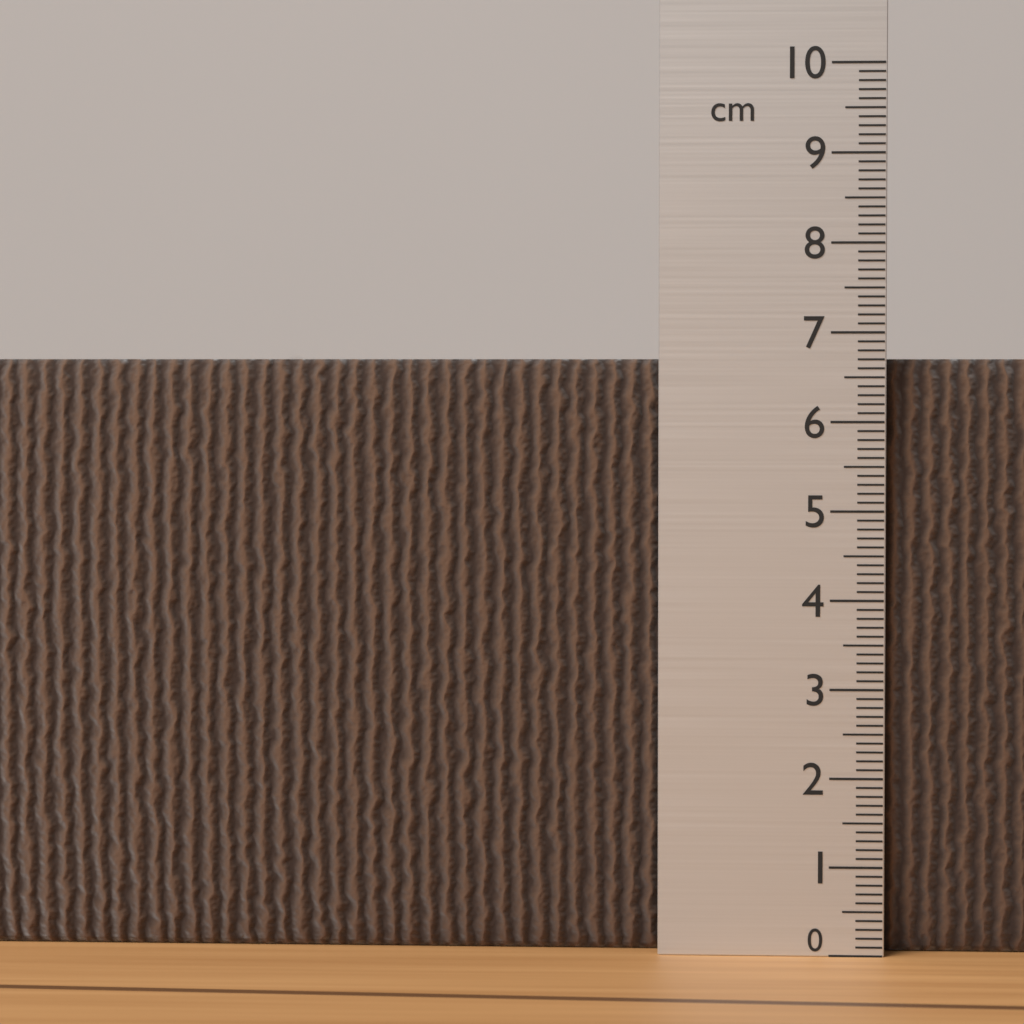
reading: 6.7 cm
